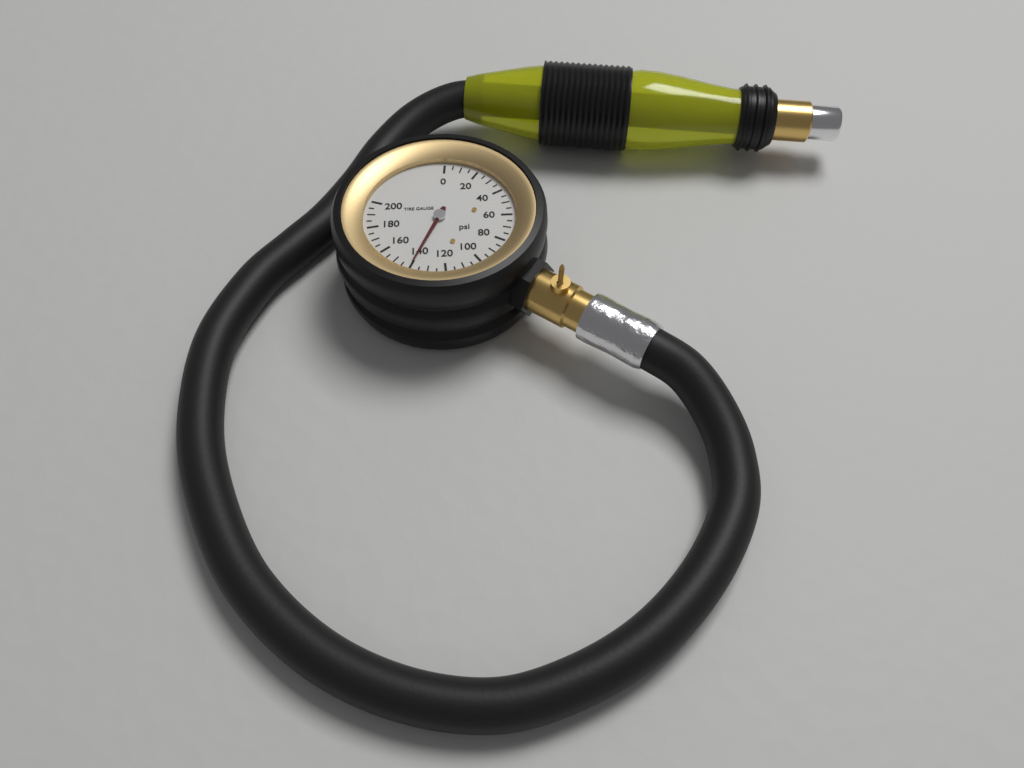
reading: 140 psi
